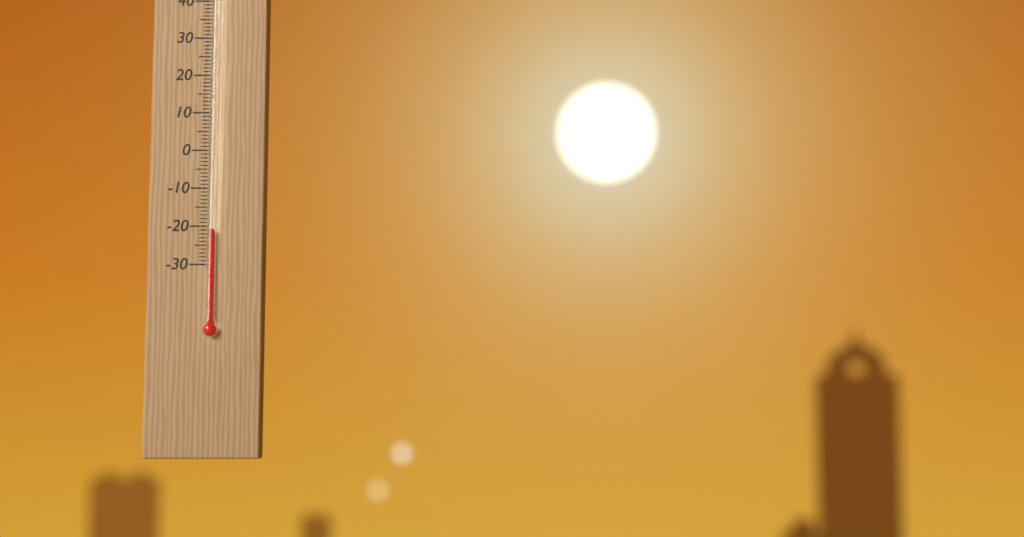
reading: -21 °C
